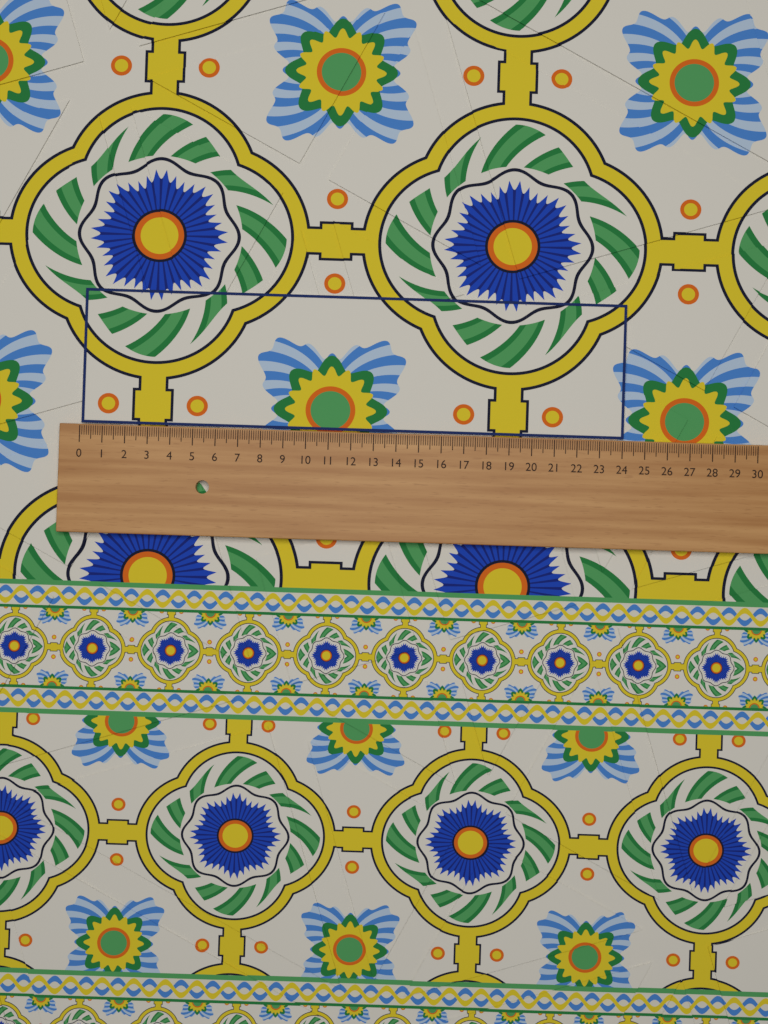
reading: 24.1 (no unit)
